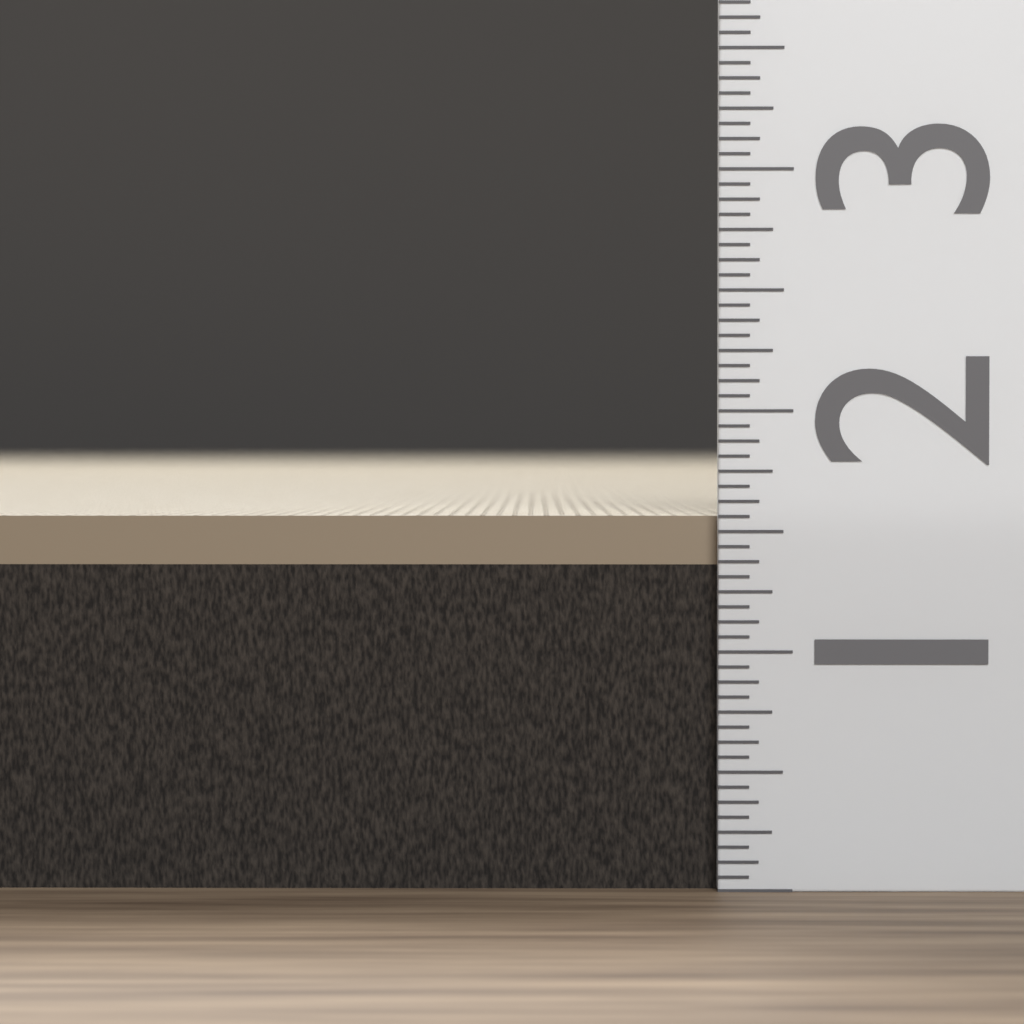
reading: 1.5625 (no unit)
